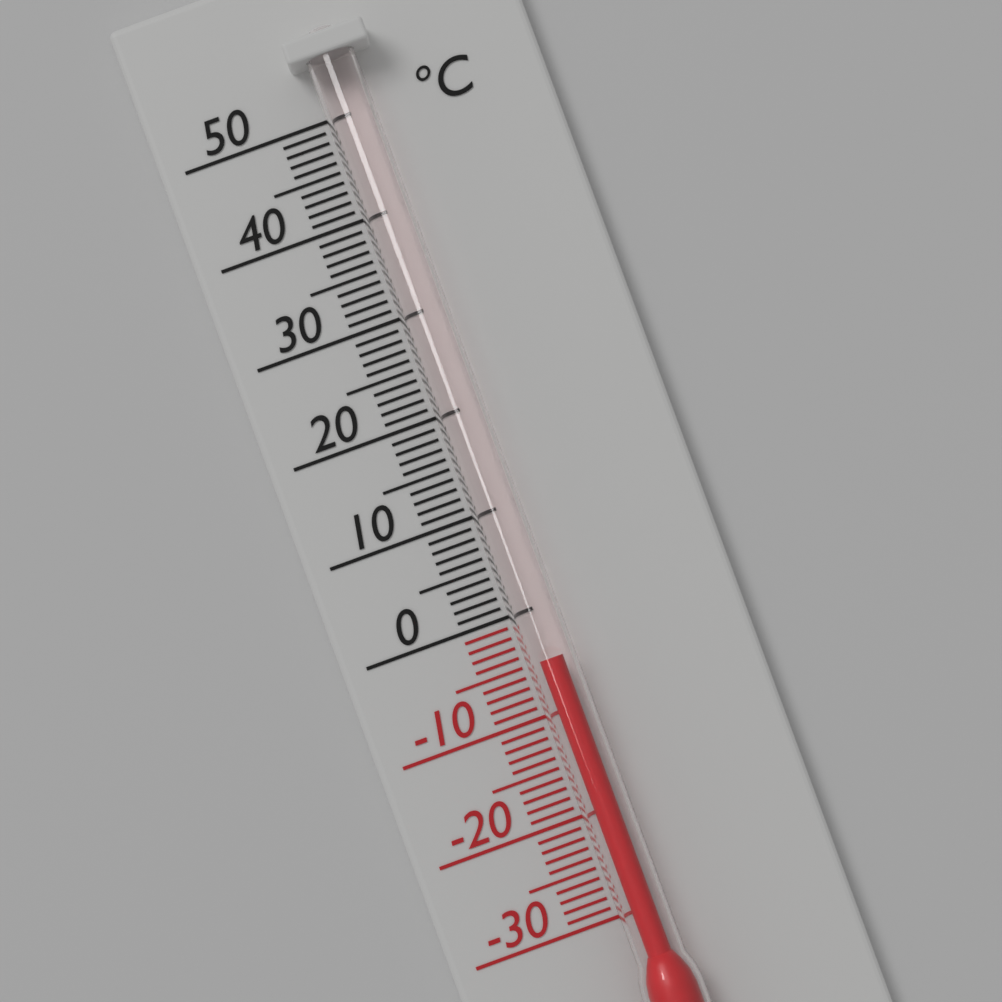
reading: -5 °C
